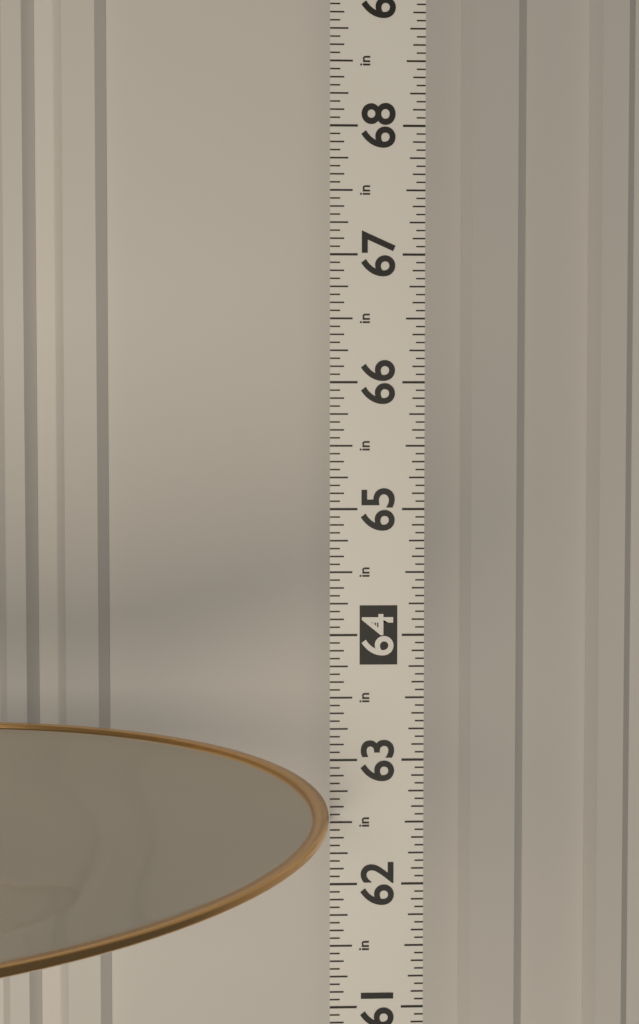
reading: 62.5625 in
